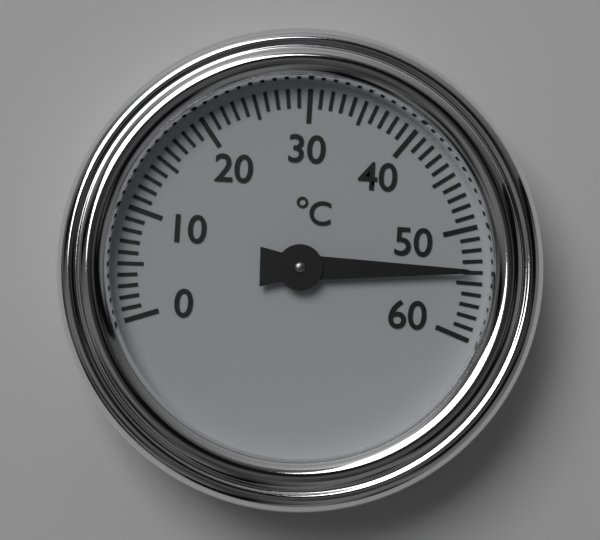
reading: 54 °C
